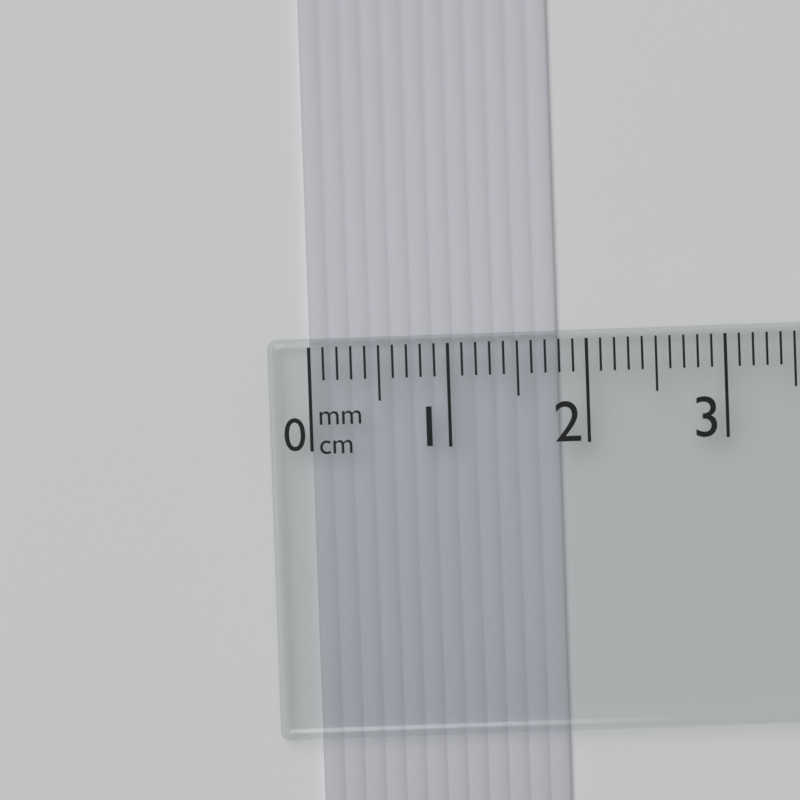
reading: 1.8 cm
